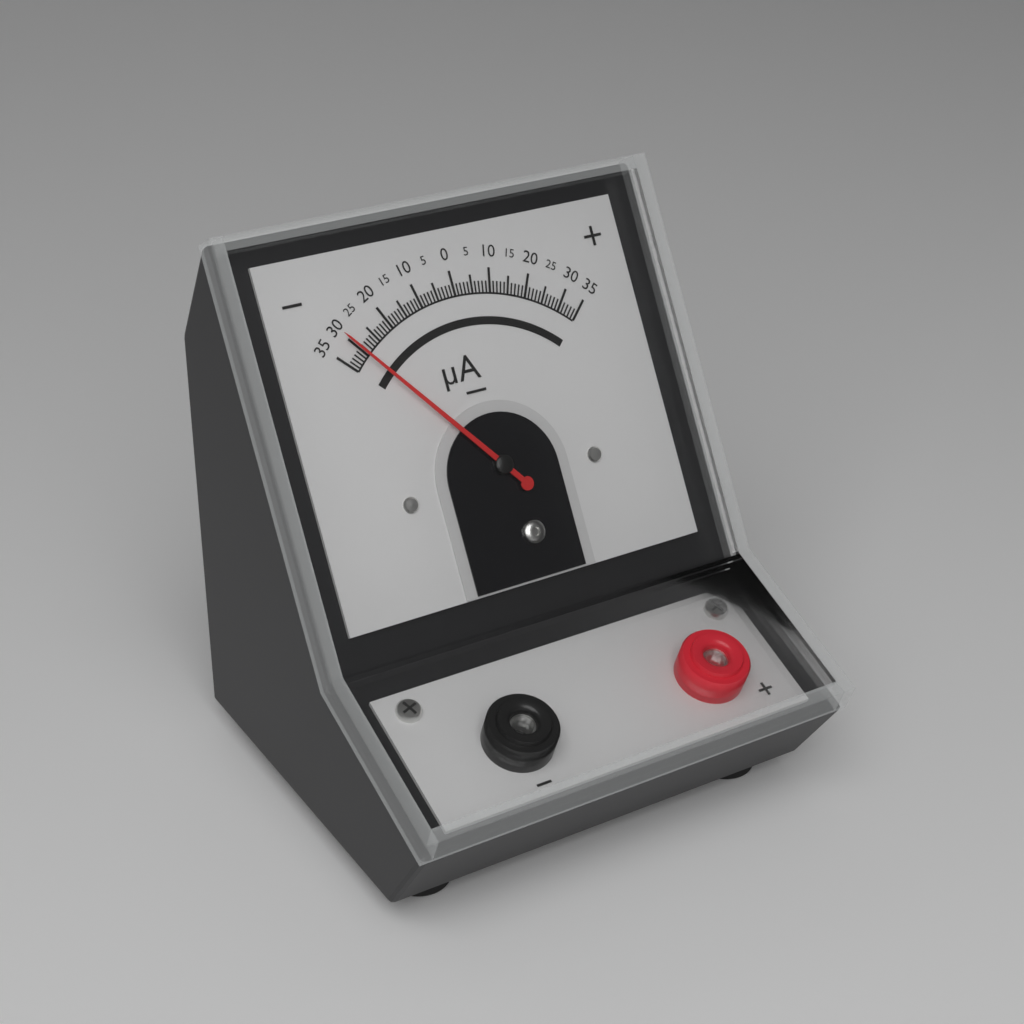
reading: -30 µA
